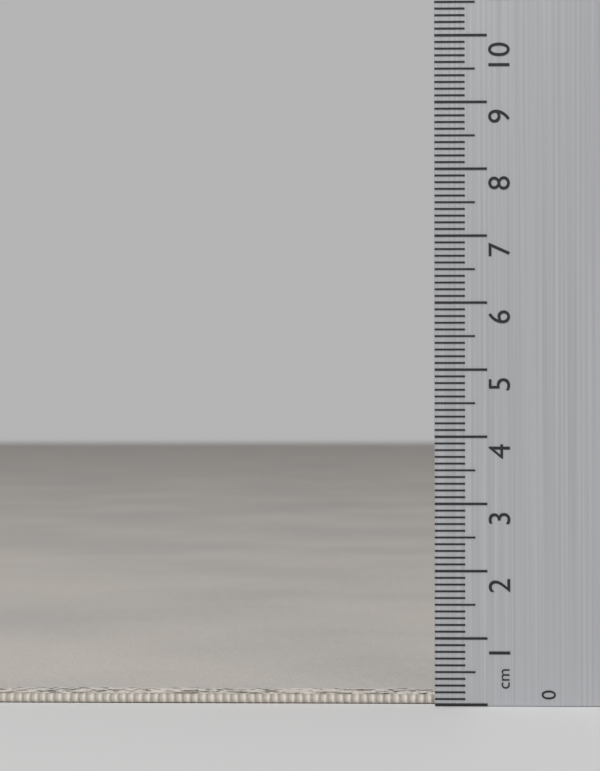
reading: 0.2 cm
